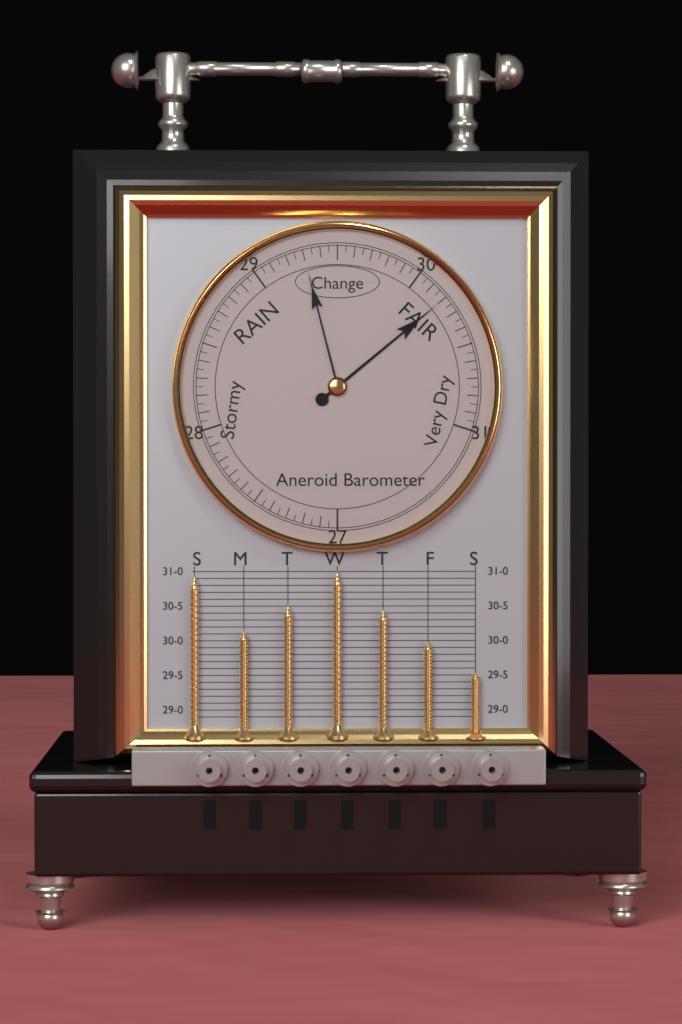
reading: 30.20 (no unit)
